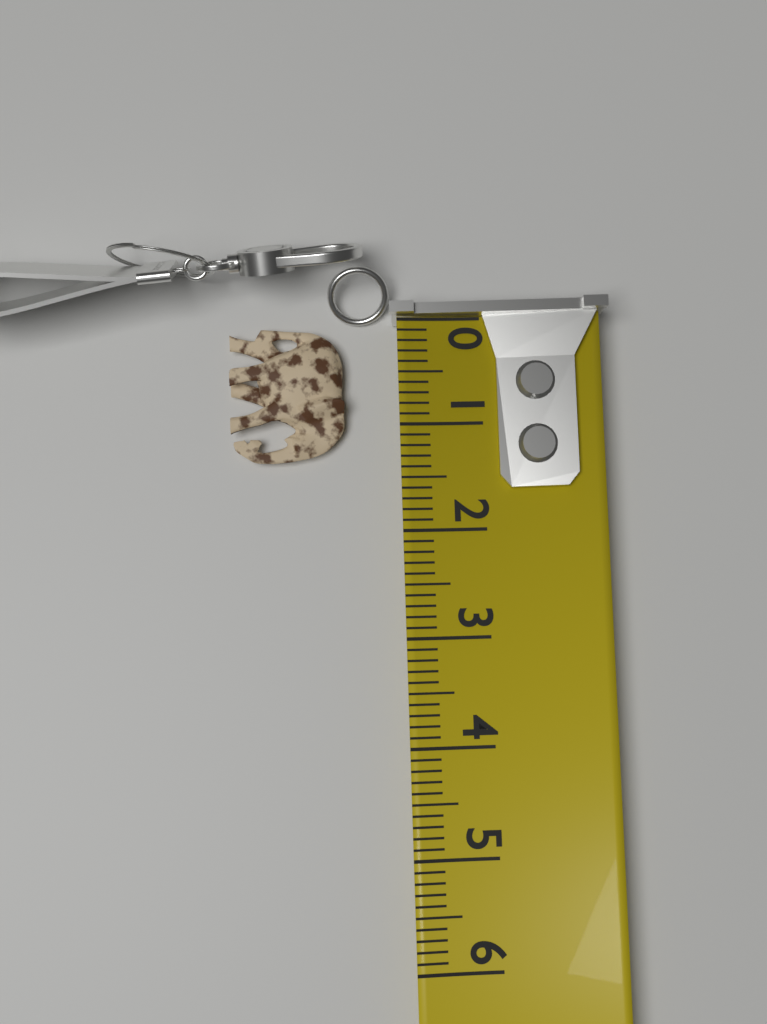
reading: 1.3 (no unit)
